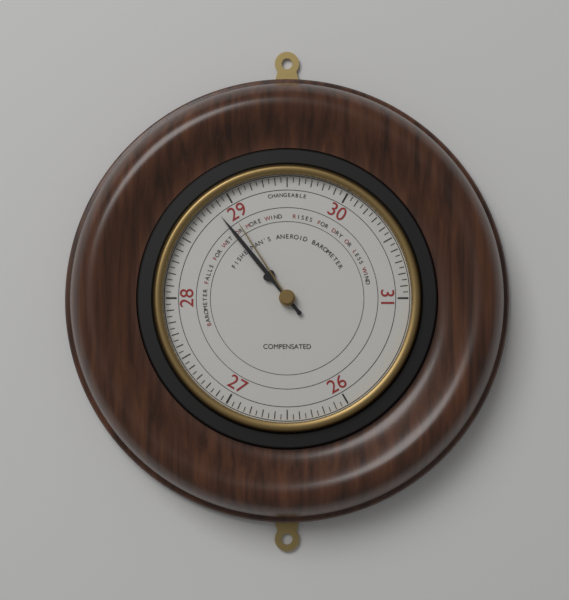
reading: 28.85 (no unit)
